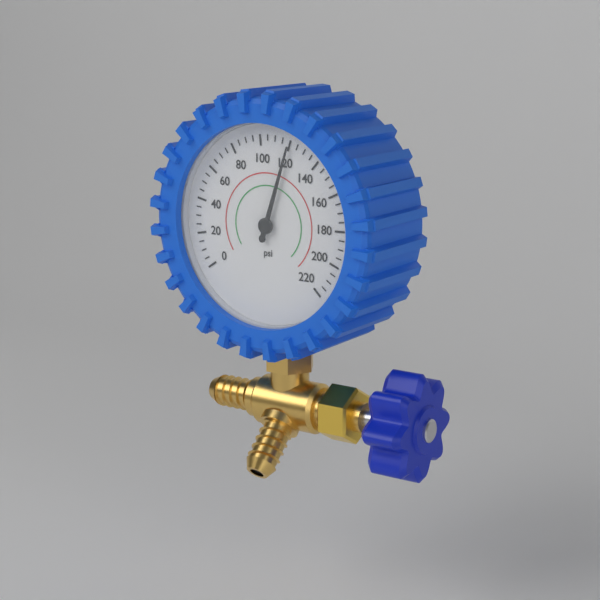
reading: 120 psi
